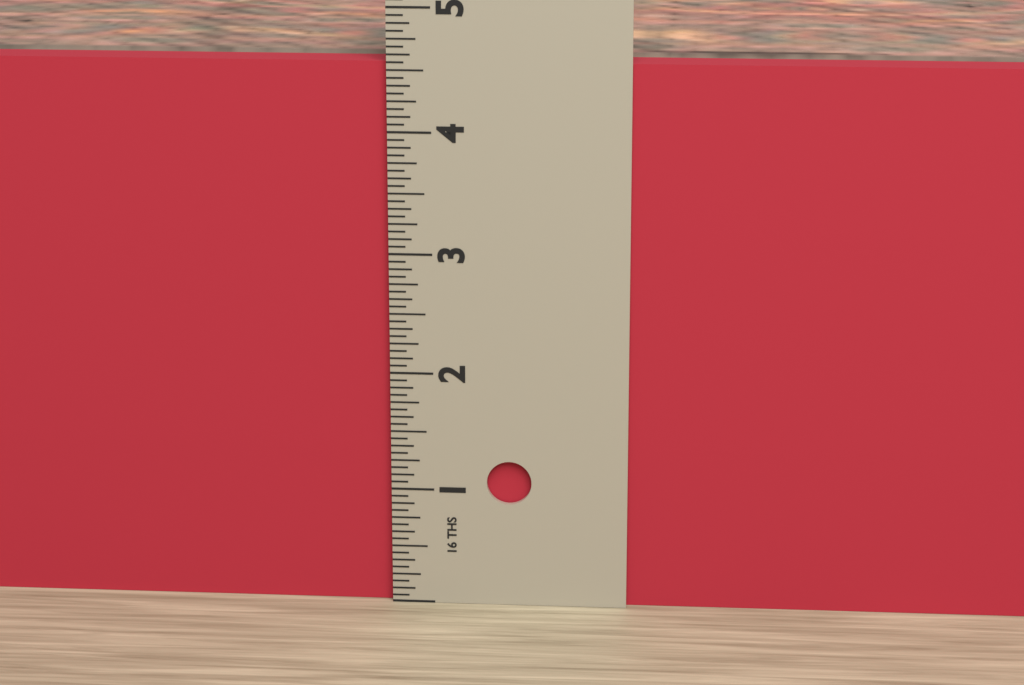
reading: 4.5625 in
